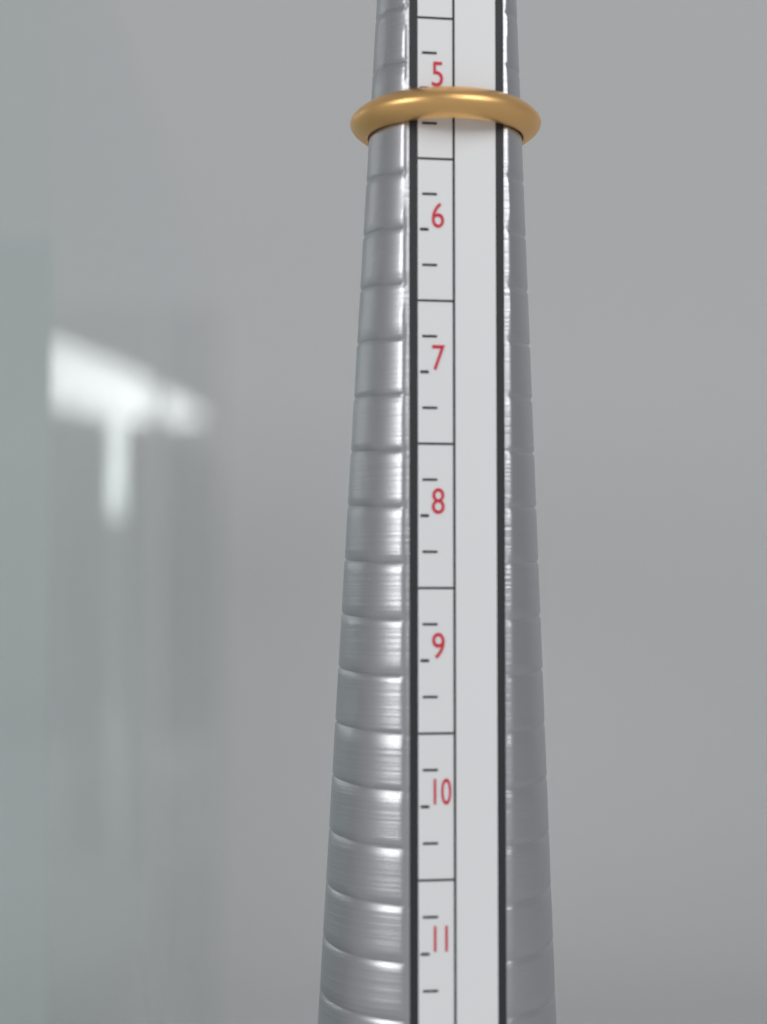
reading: 5.25 (no unit)
